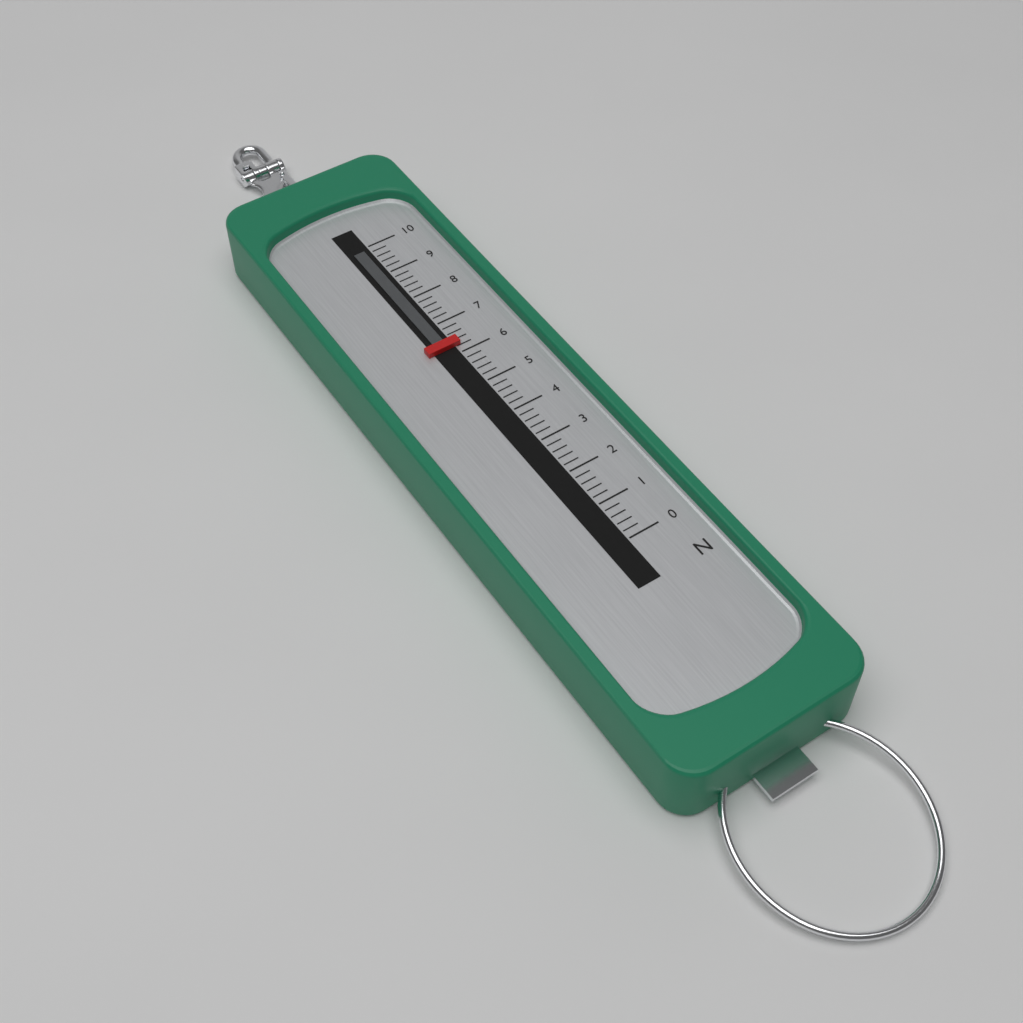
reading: 6.2 N
